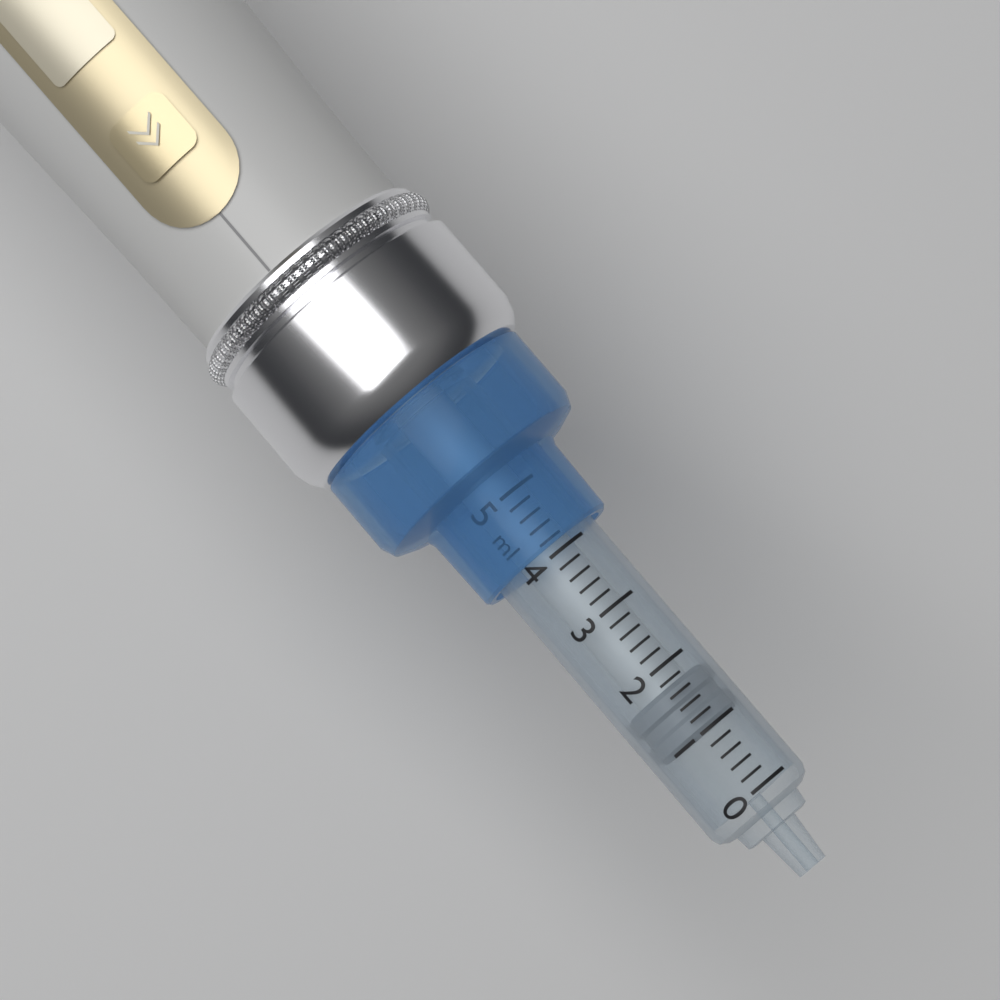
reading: 1.0 ml
